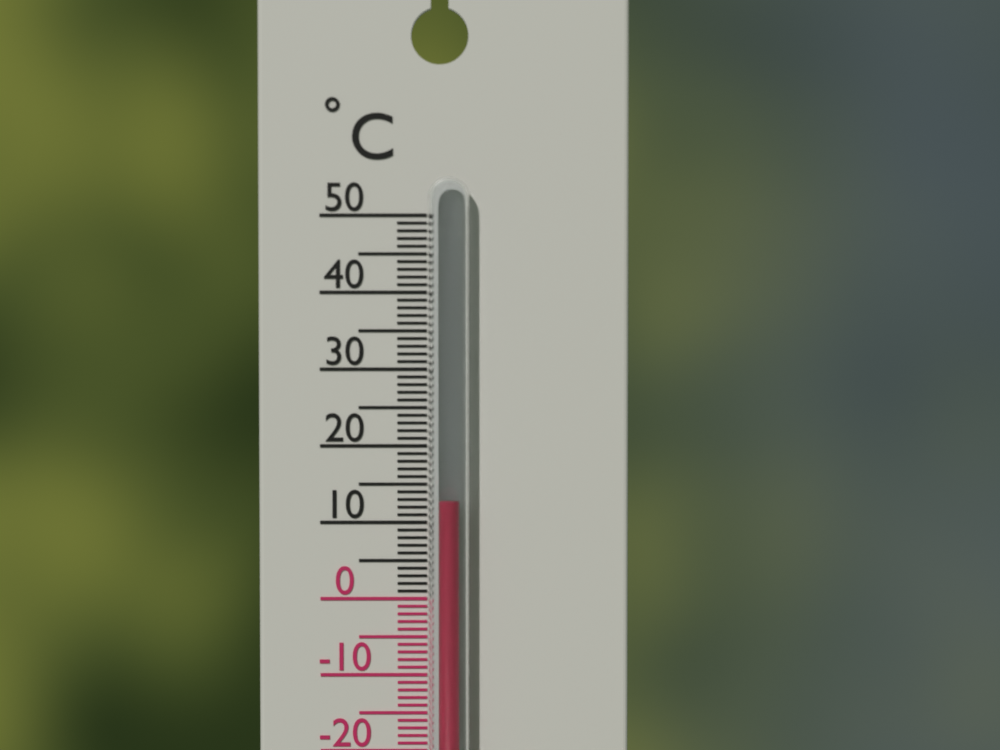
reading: 13 °C
